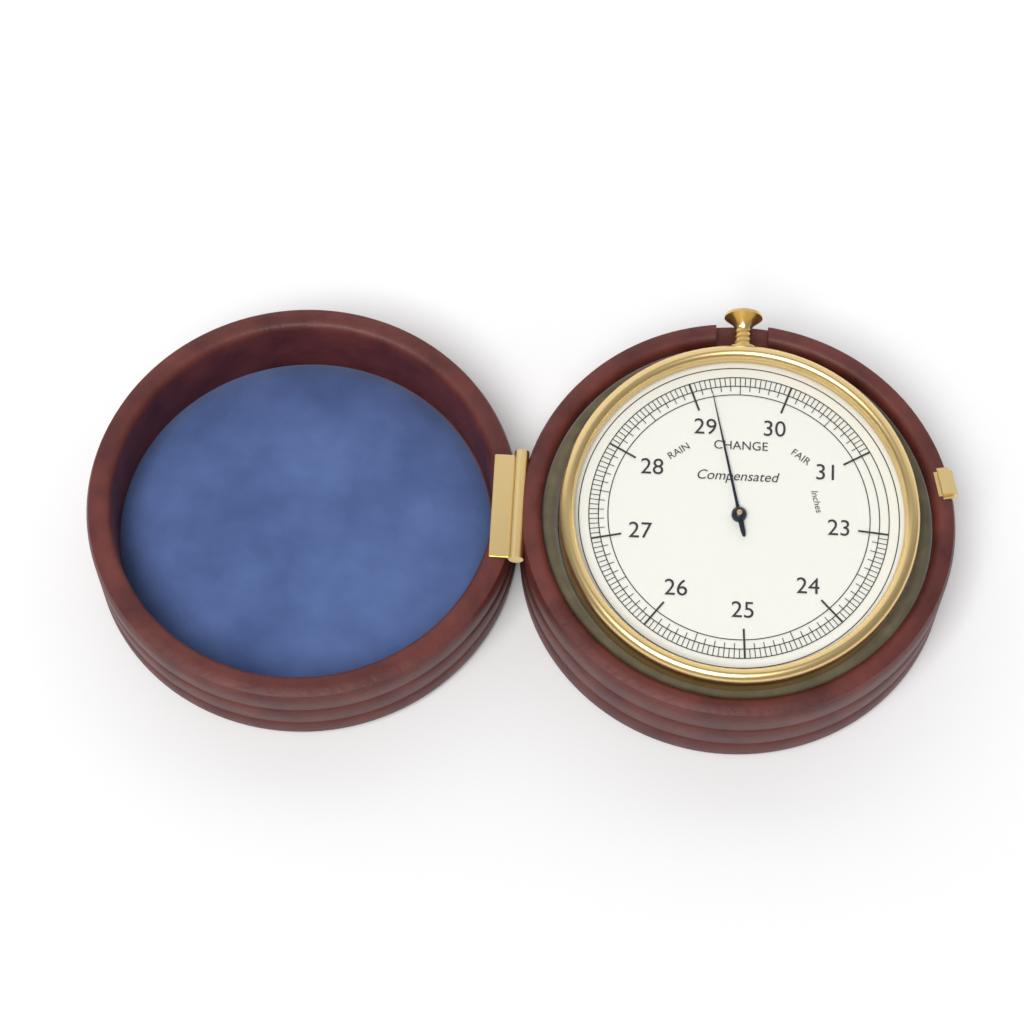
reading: 29.20 inches
